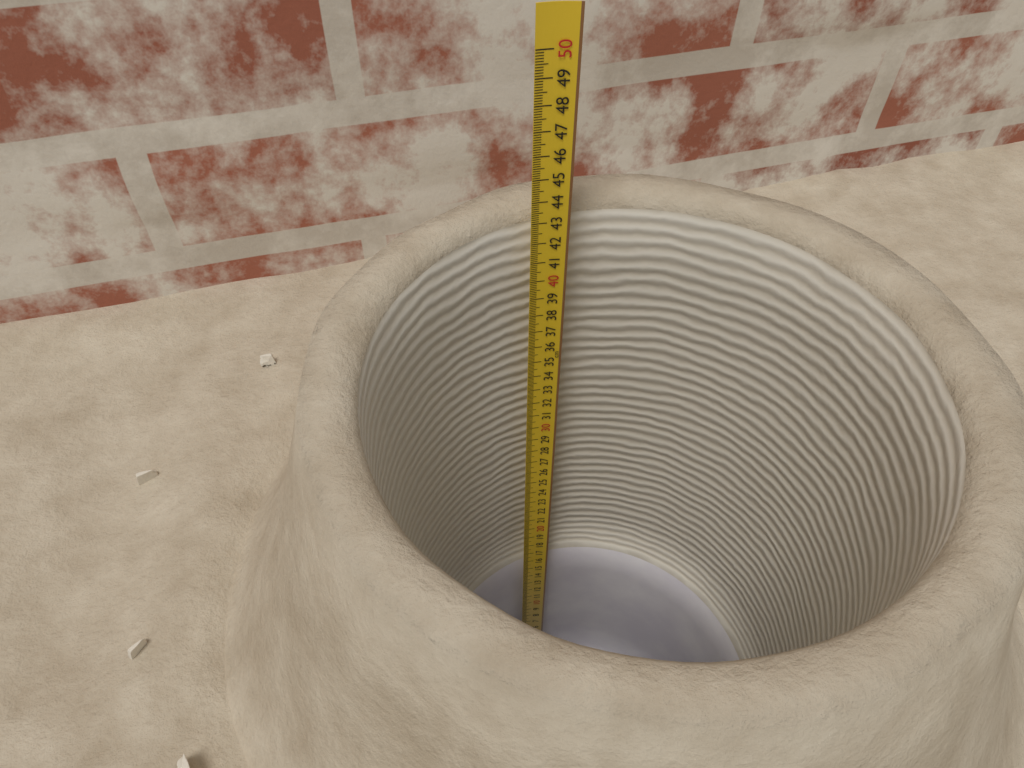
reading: 43.2 cm
